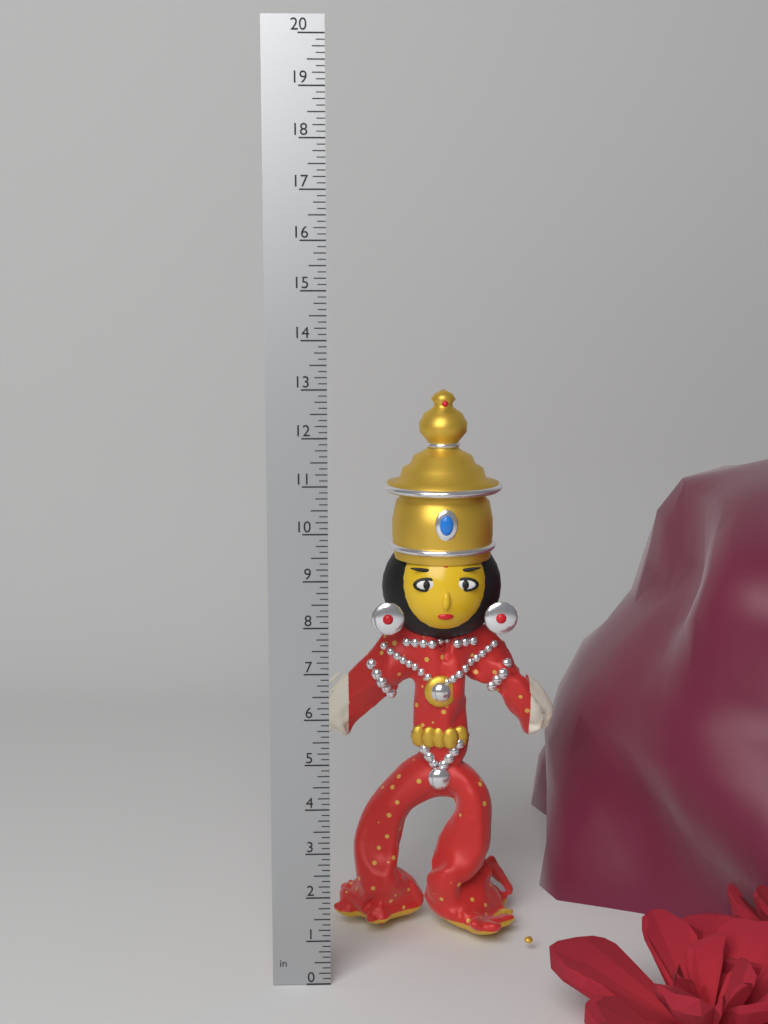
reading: 12.750 in
